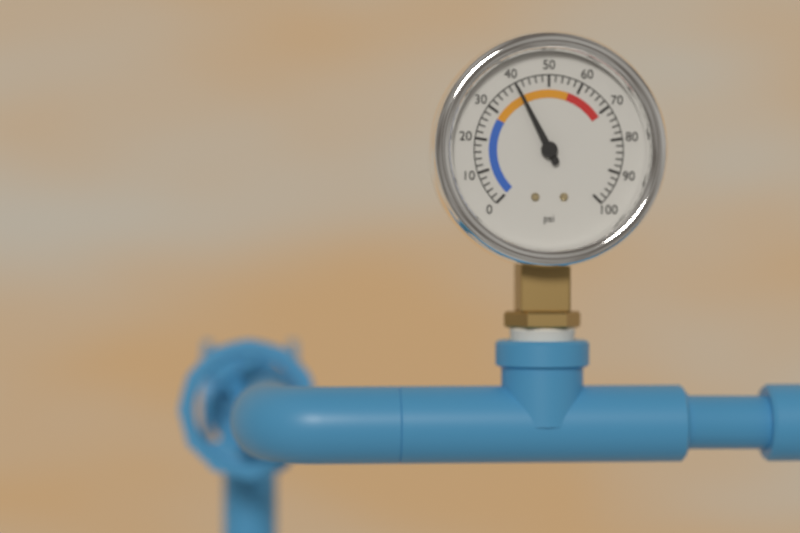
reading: 40 psi
